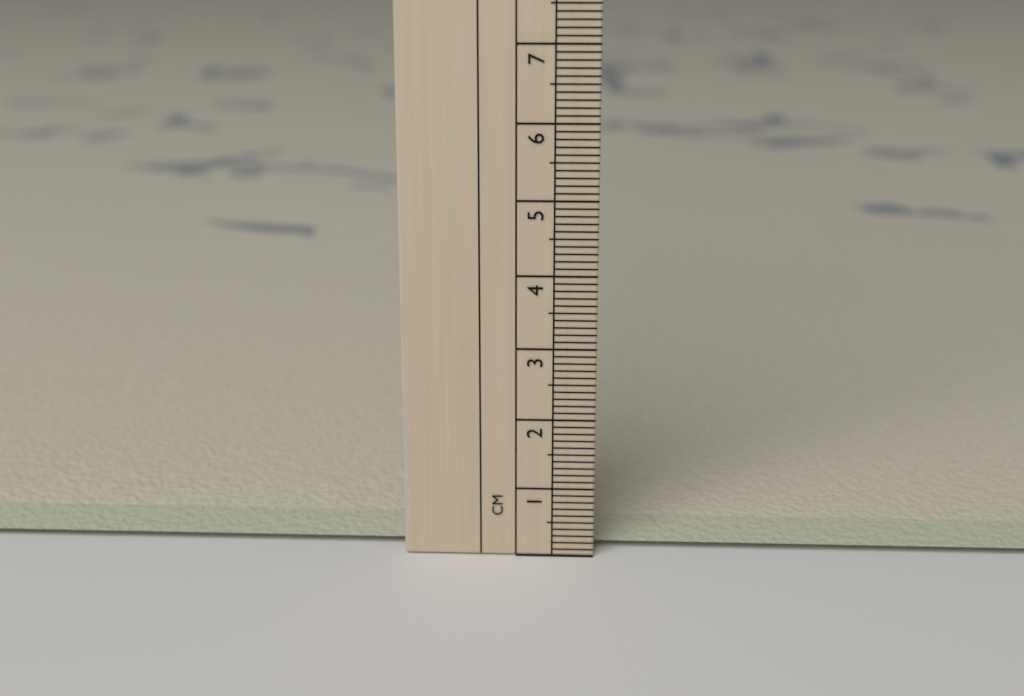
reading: 0.6 cm
